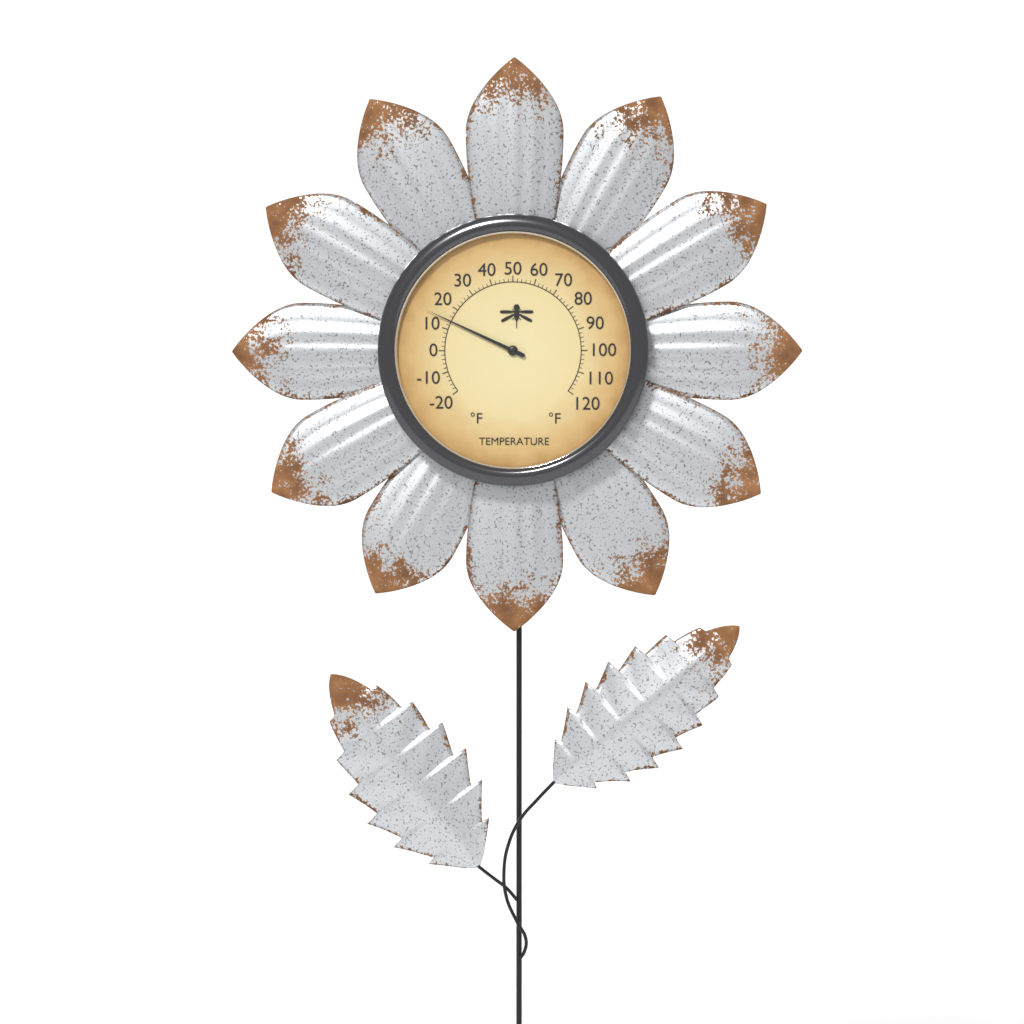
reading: 14 °F
